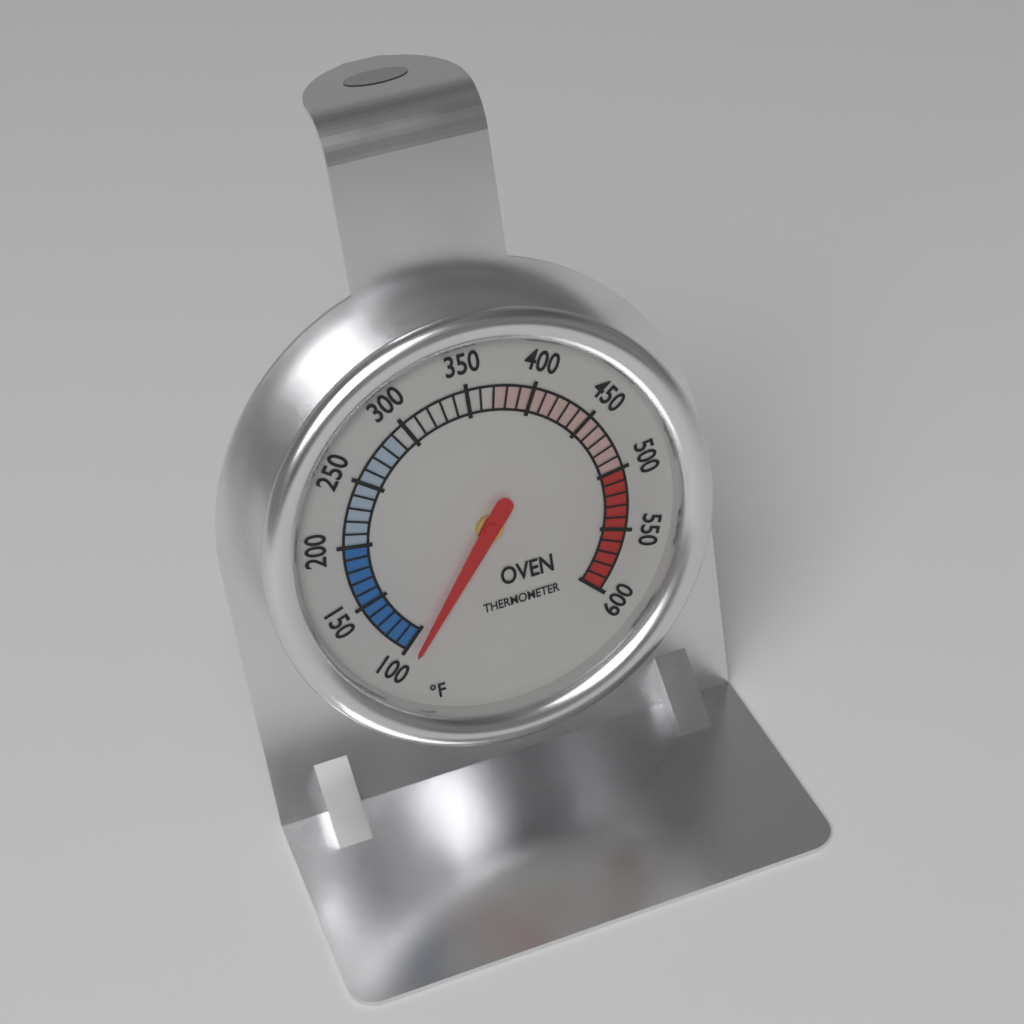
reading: 90 °F
